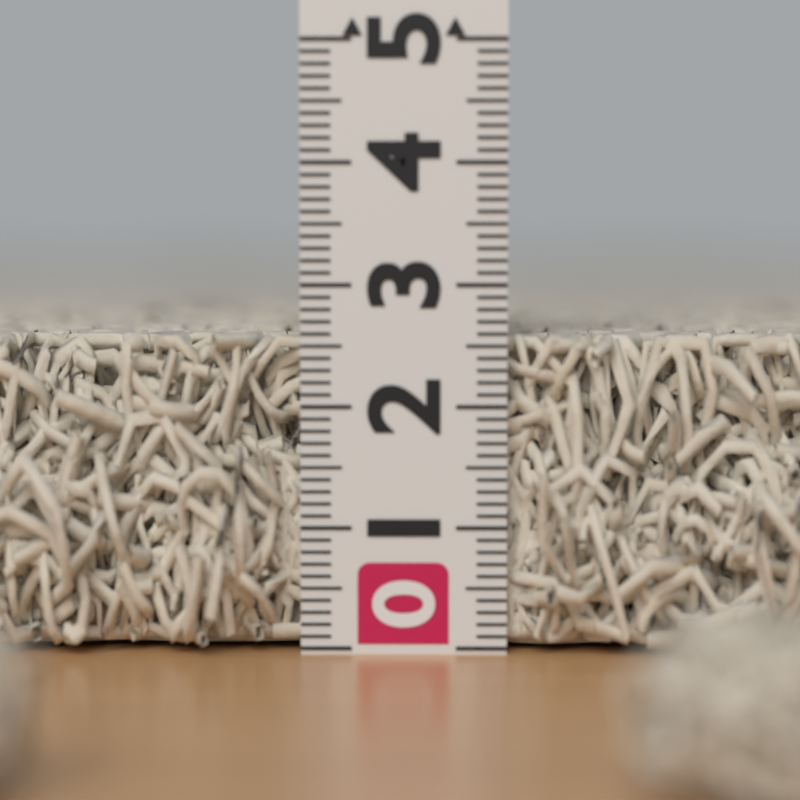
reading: 2.6 (no unit)
